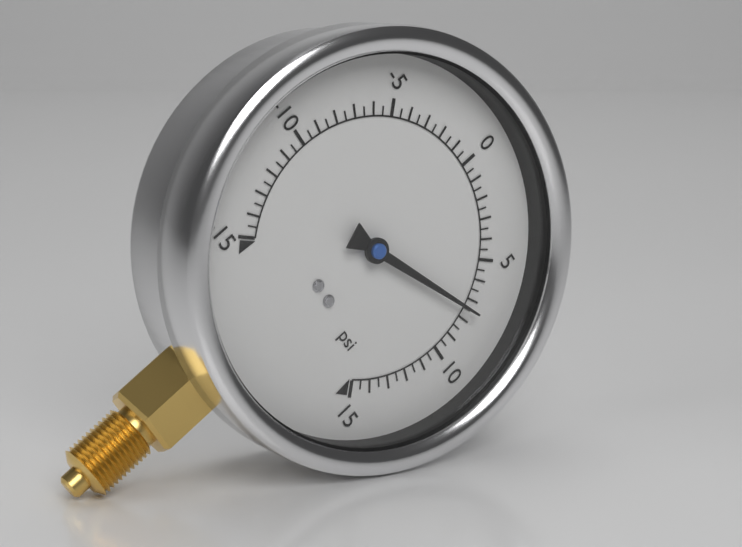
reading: 7.5 psi
